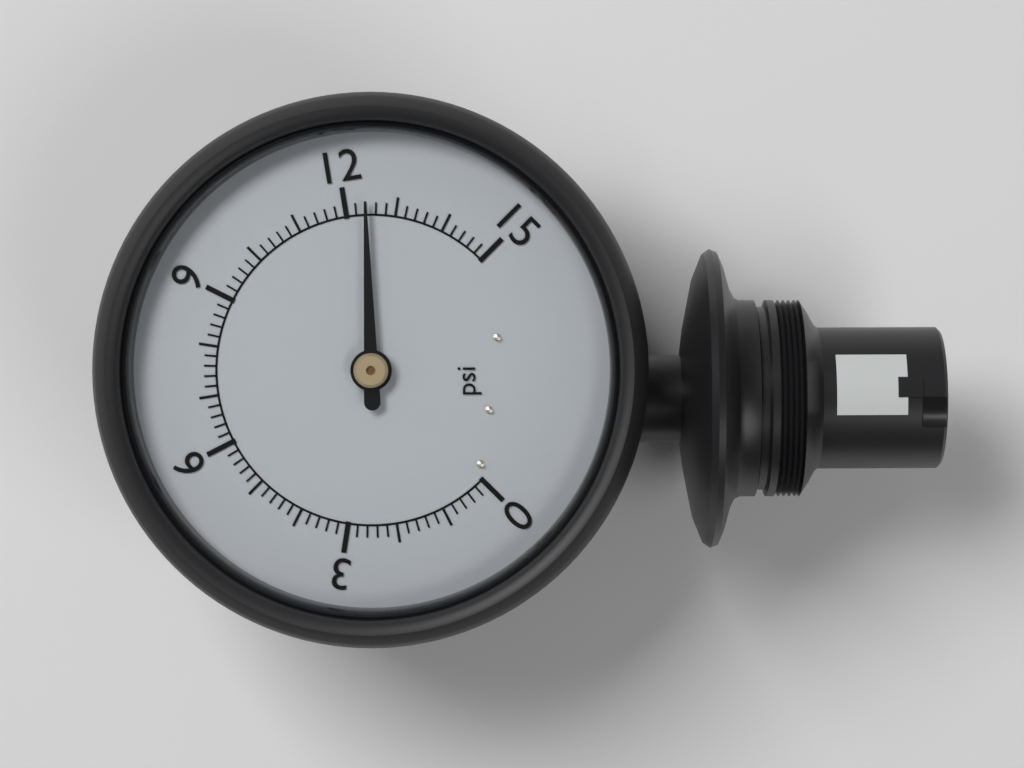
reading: 12.4 psi
